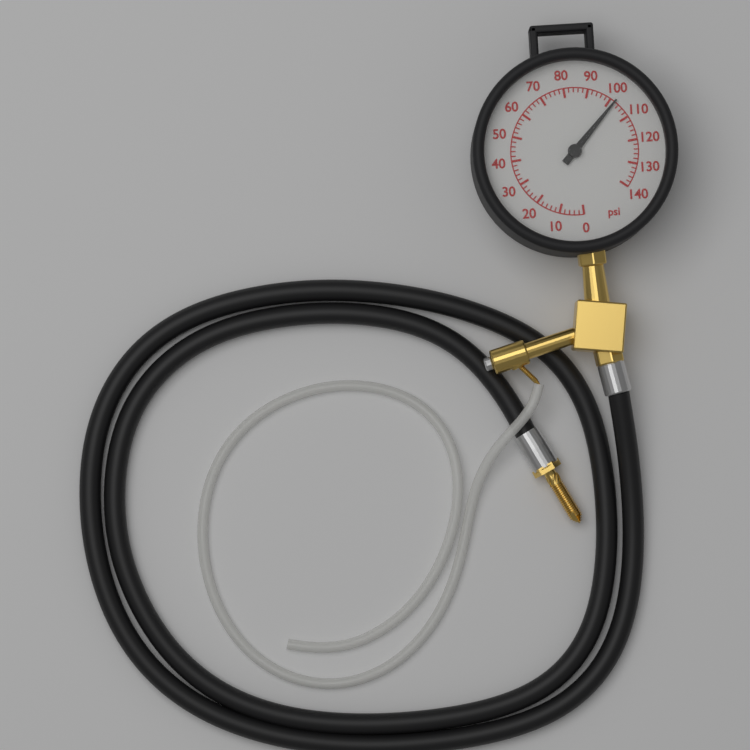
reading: 102 psi
